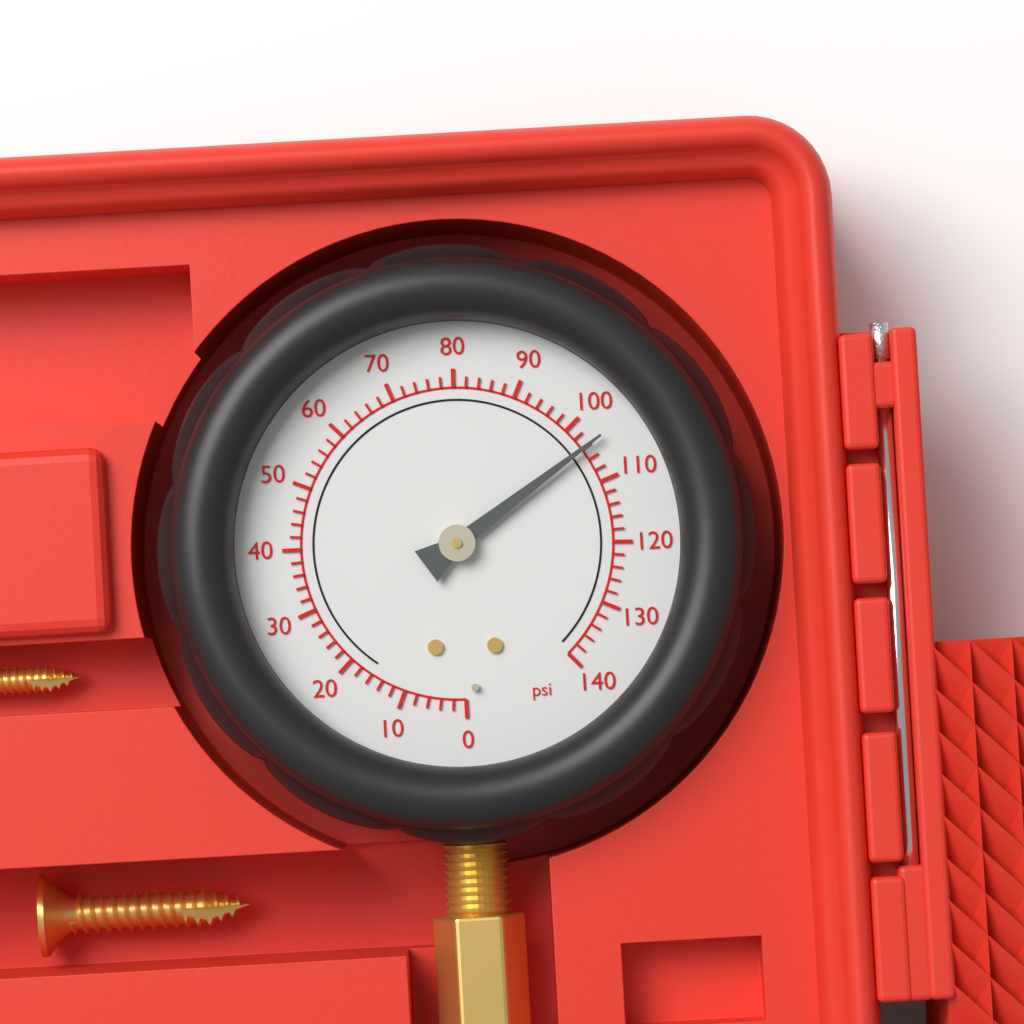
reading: 104 psi
